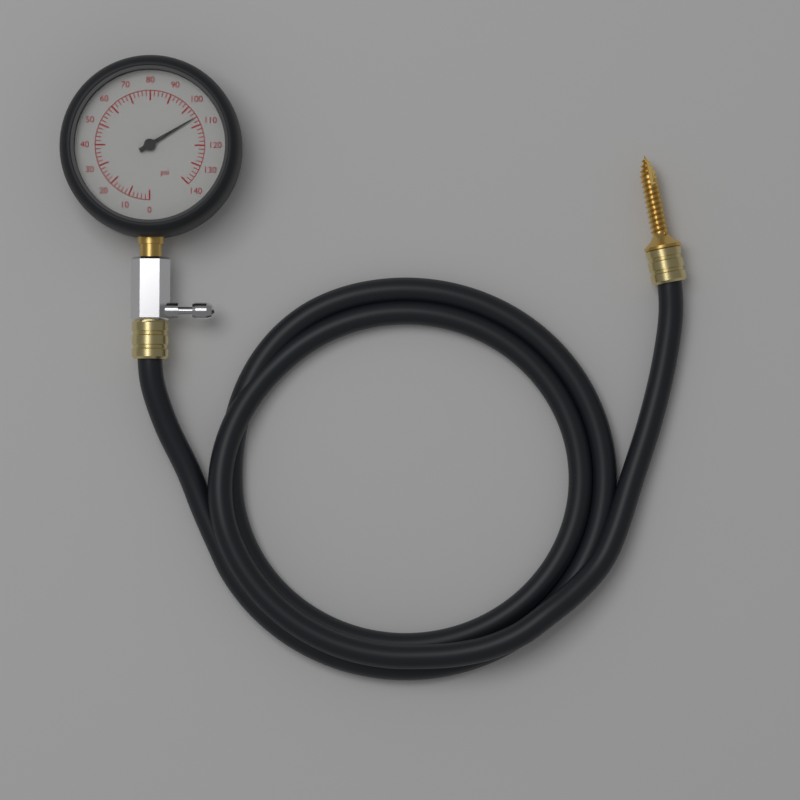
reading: 106 psi
